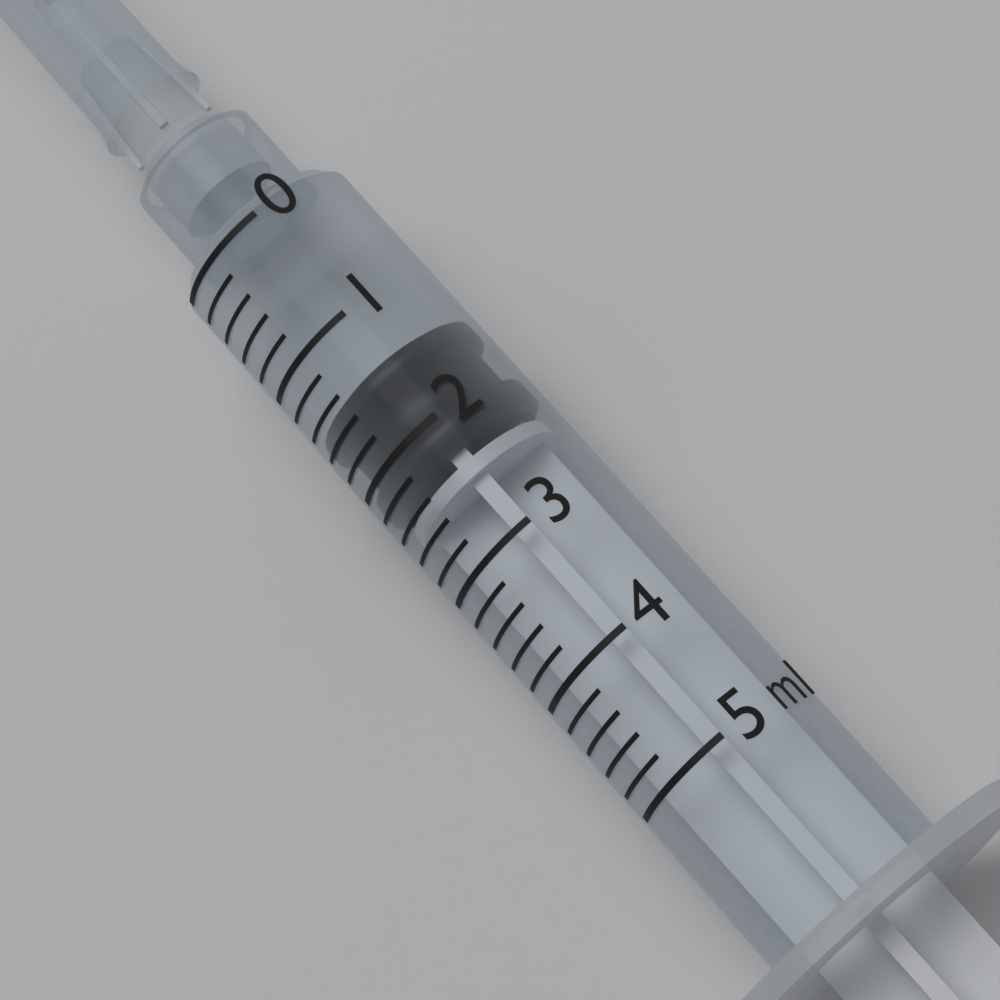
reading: 1.4 ml
